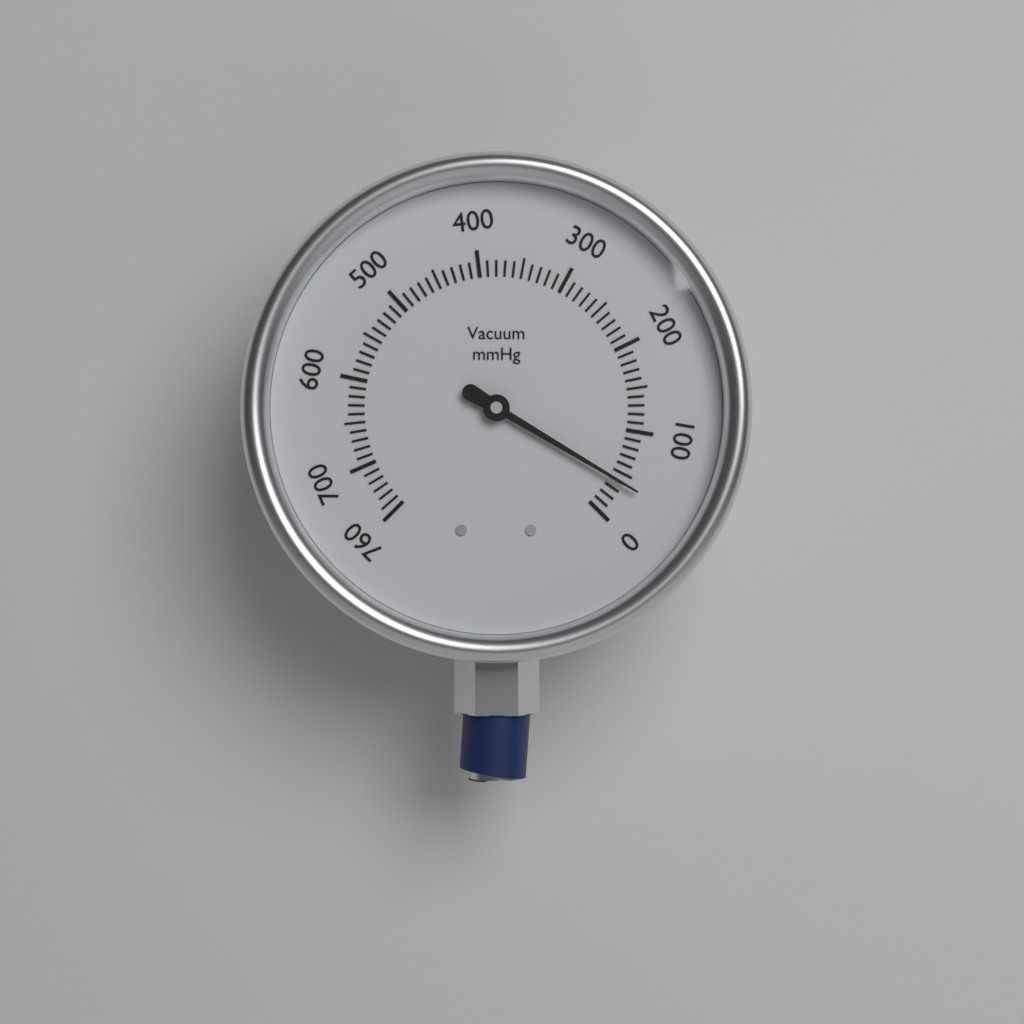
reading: 40 mmHg
